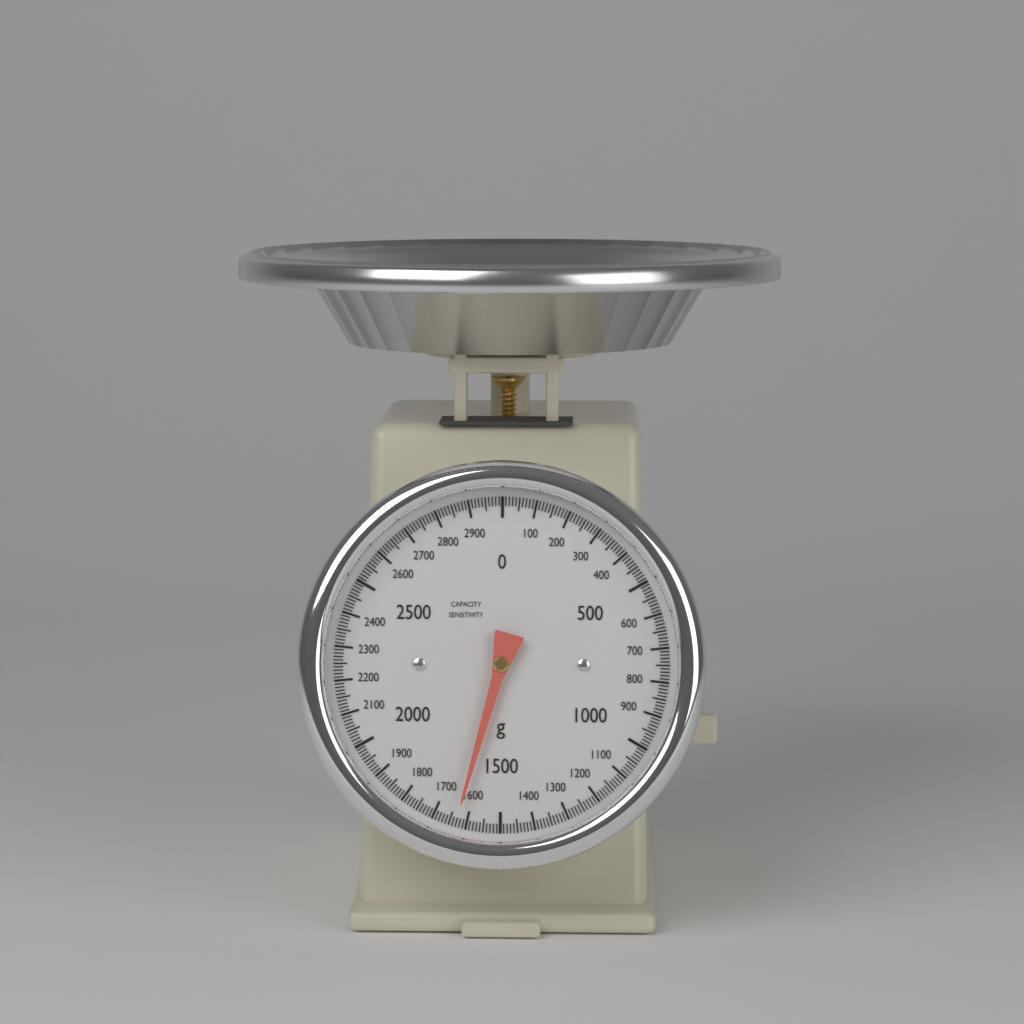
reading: 1630 g
